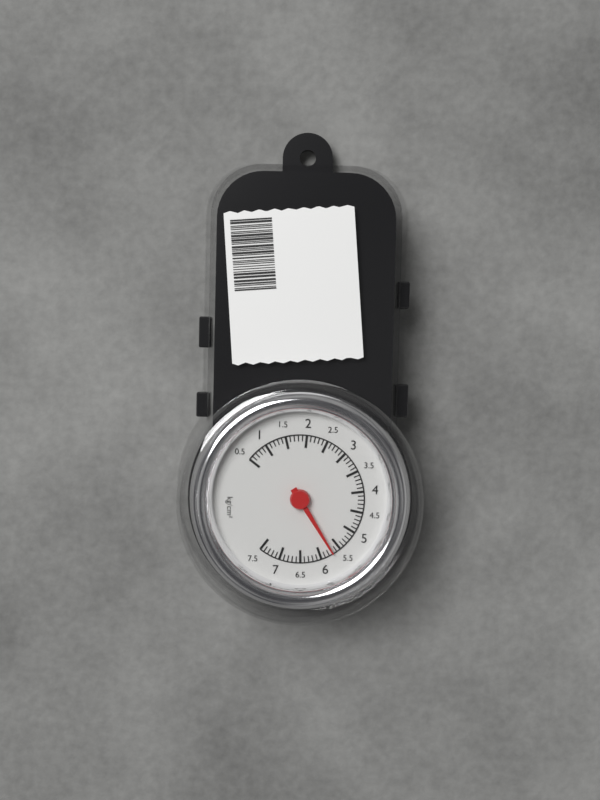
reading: 5.7 kg/cm²
